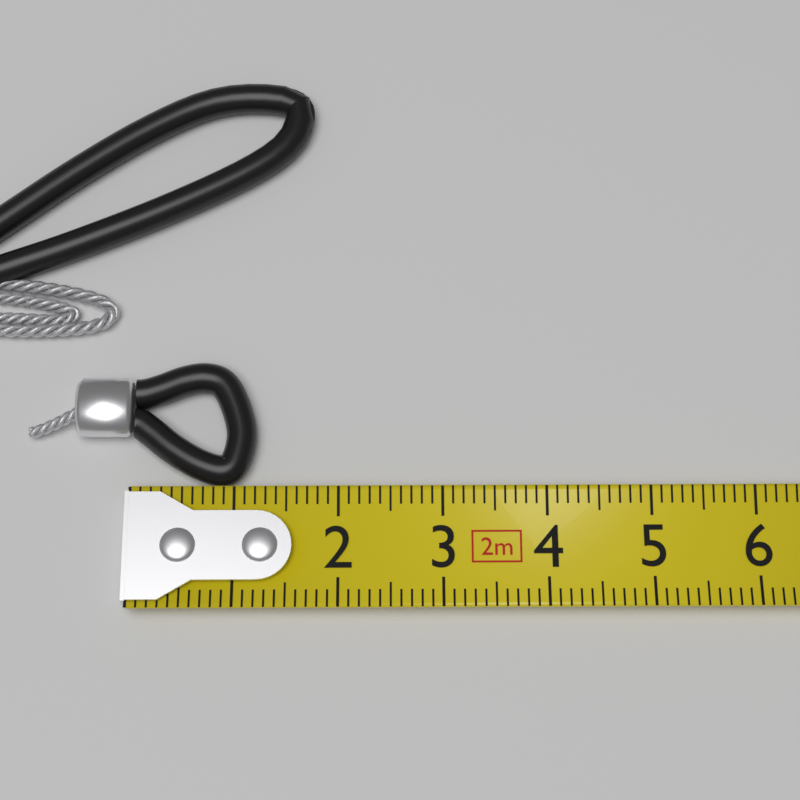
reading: 1.2 cm
